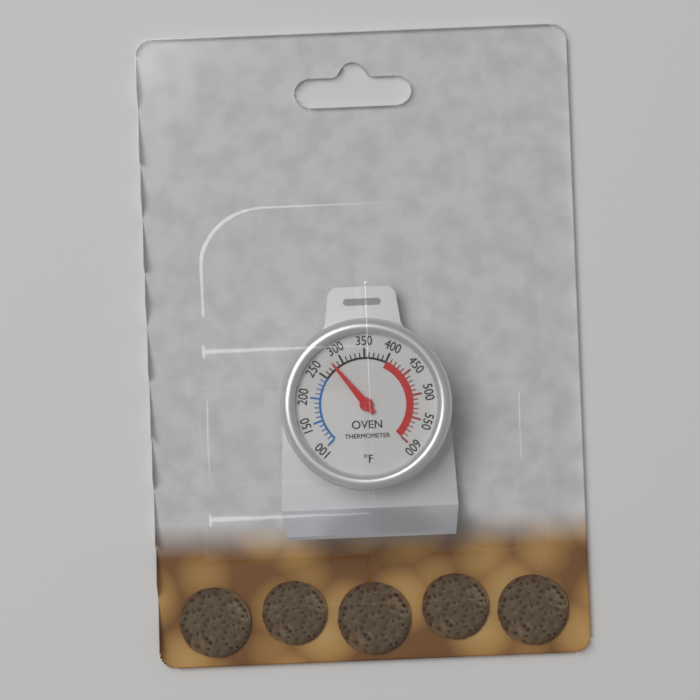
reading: 280 °F
